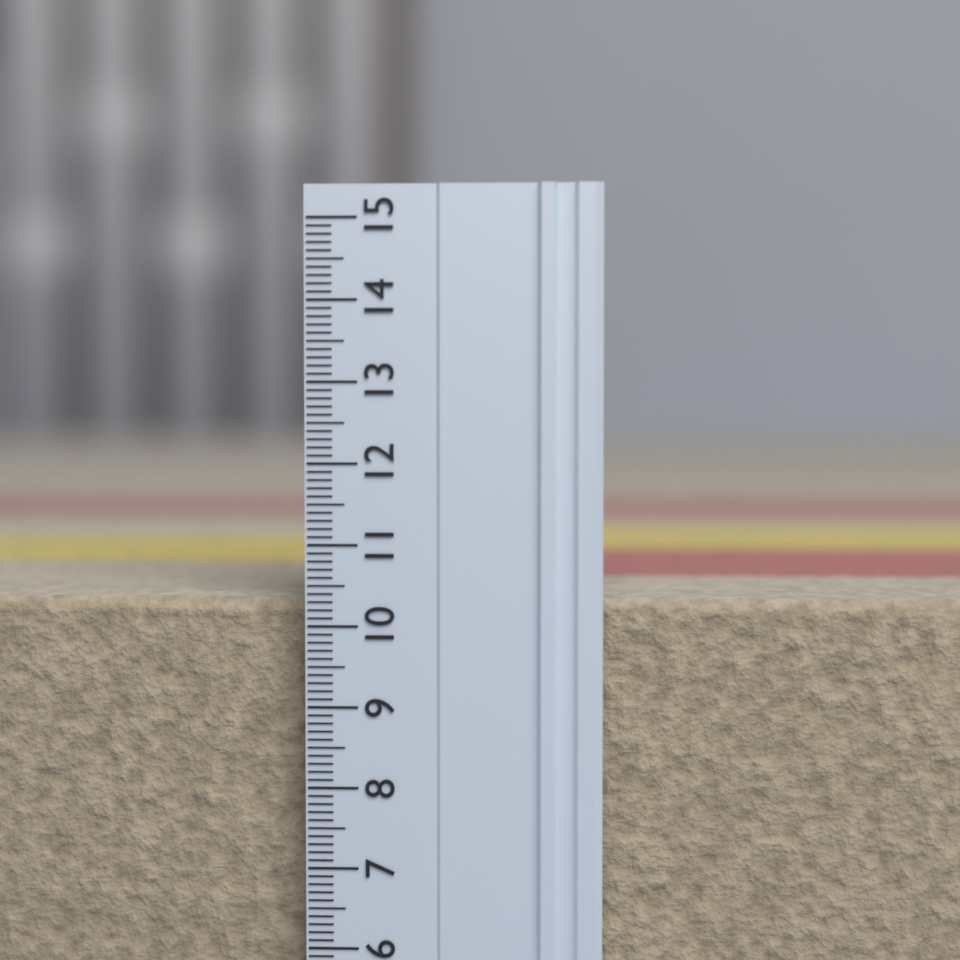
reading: 10.3 (no unit)
